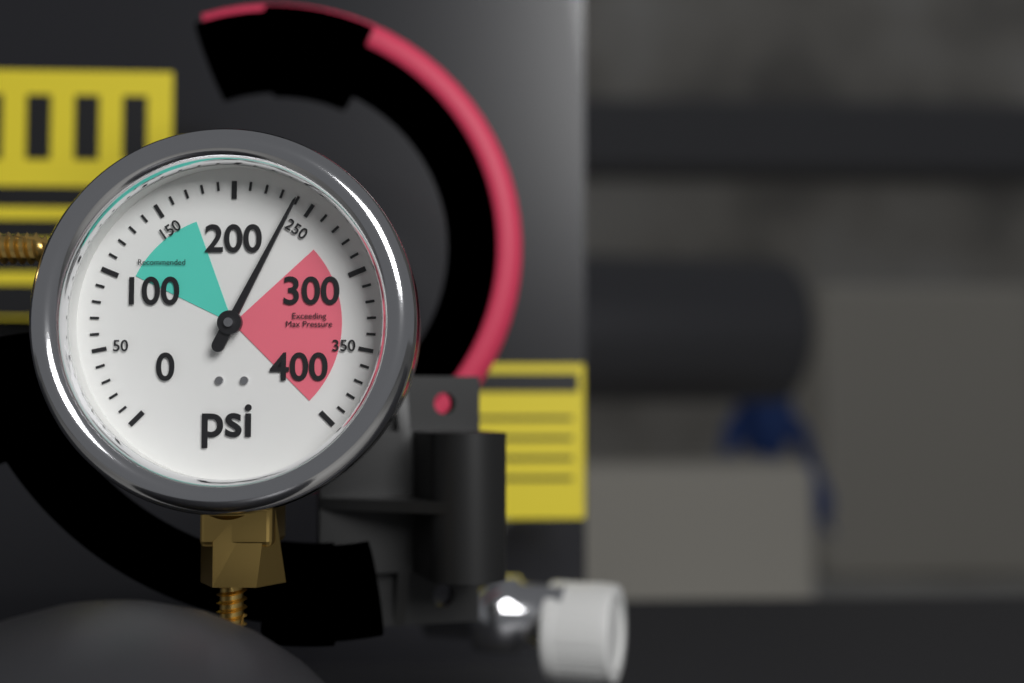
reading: 240 psi
